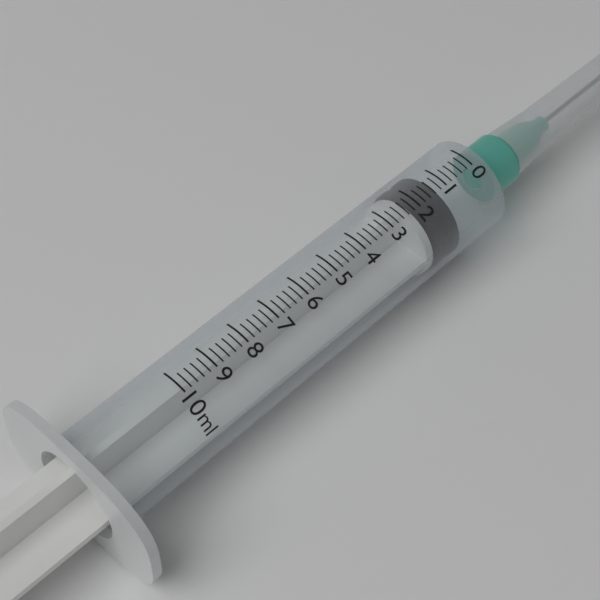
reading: 1.2 ml
